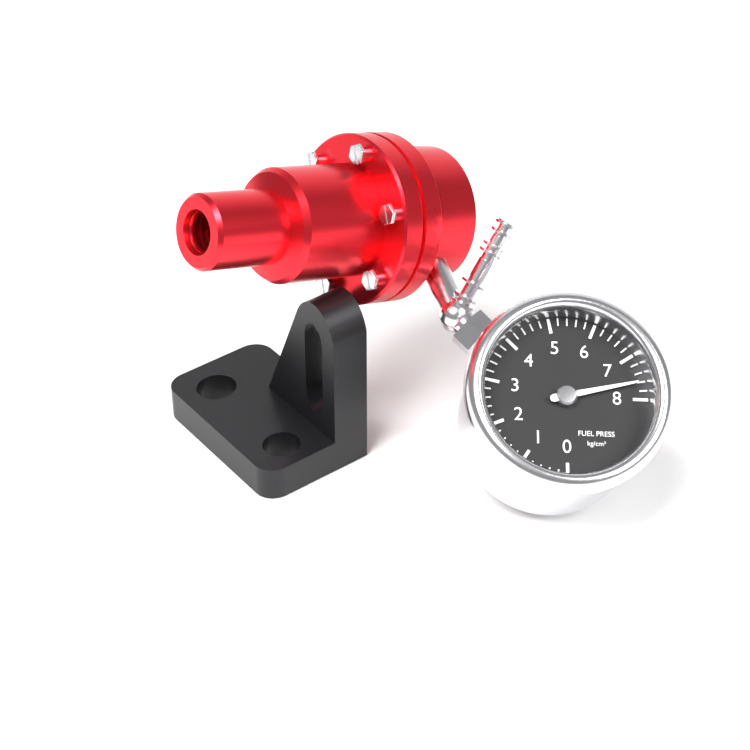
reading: 7.6 kg/cm²
